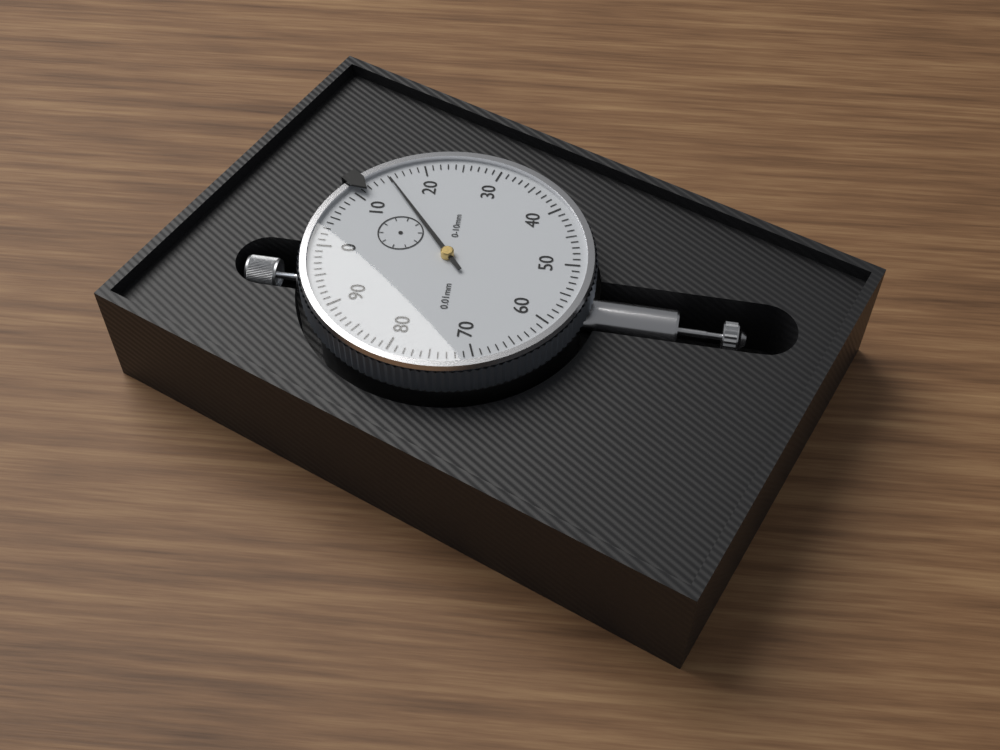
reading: 0.15 mm
